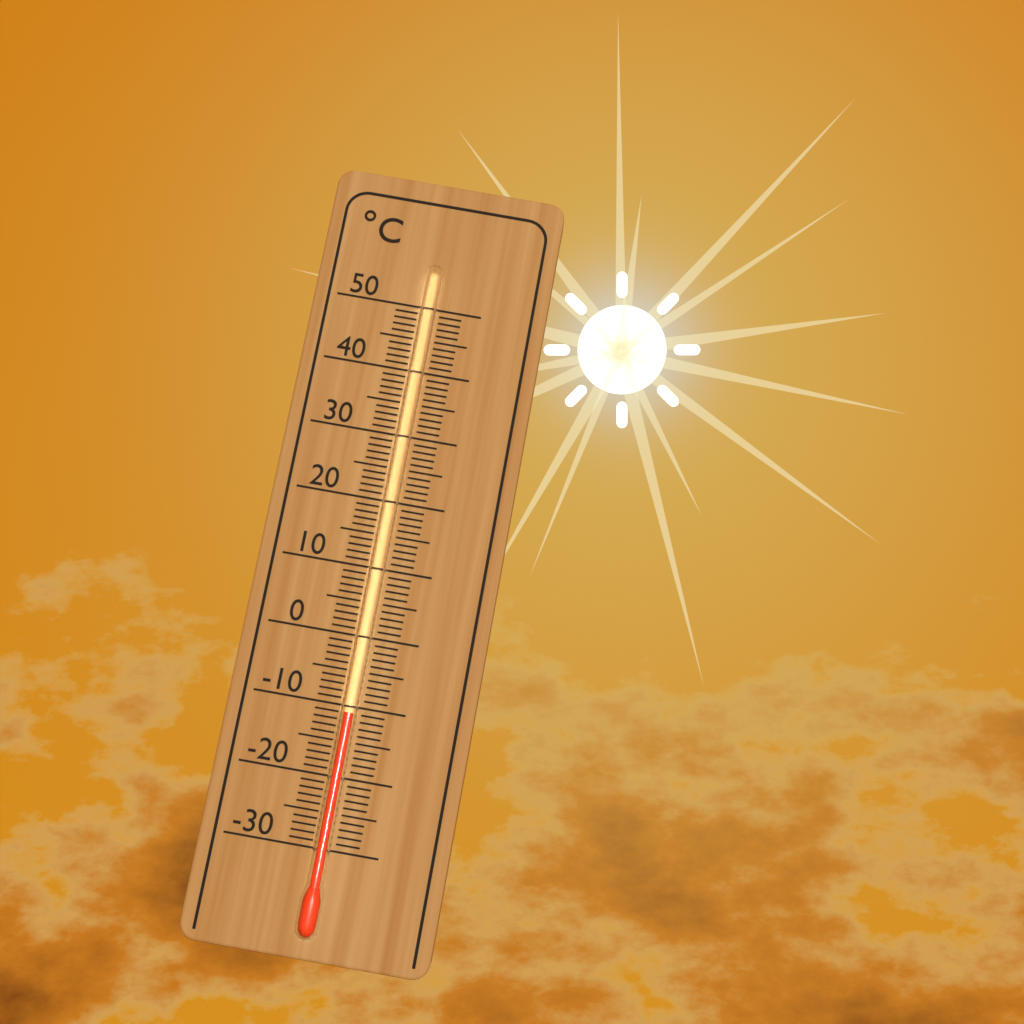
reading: -11 °C
